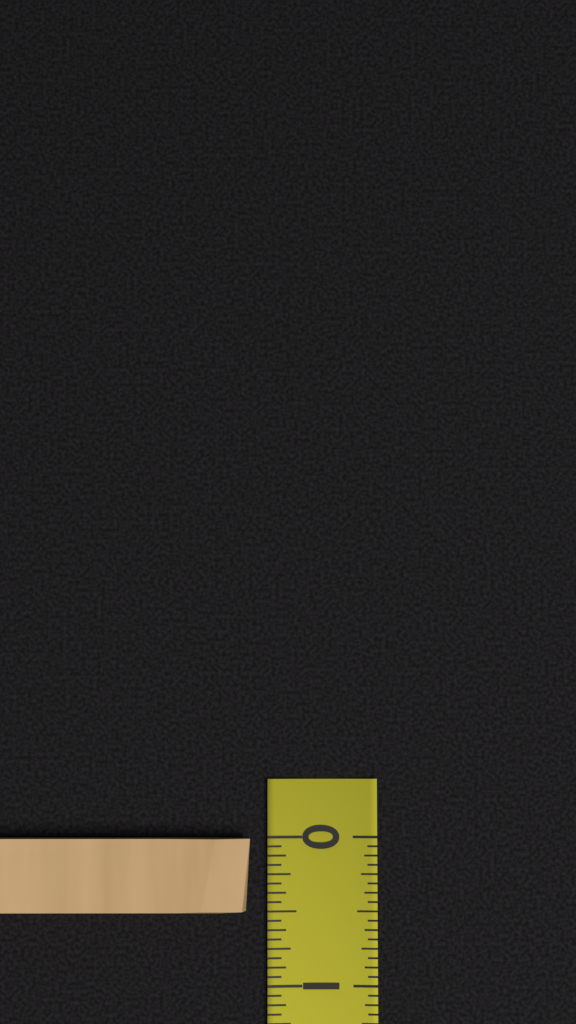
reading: 0.5000 (no unit)
